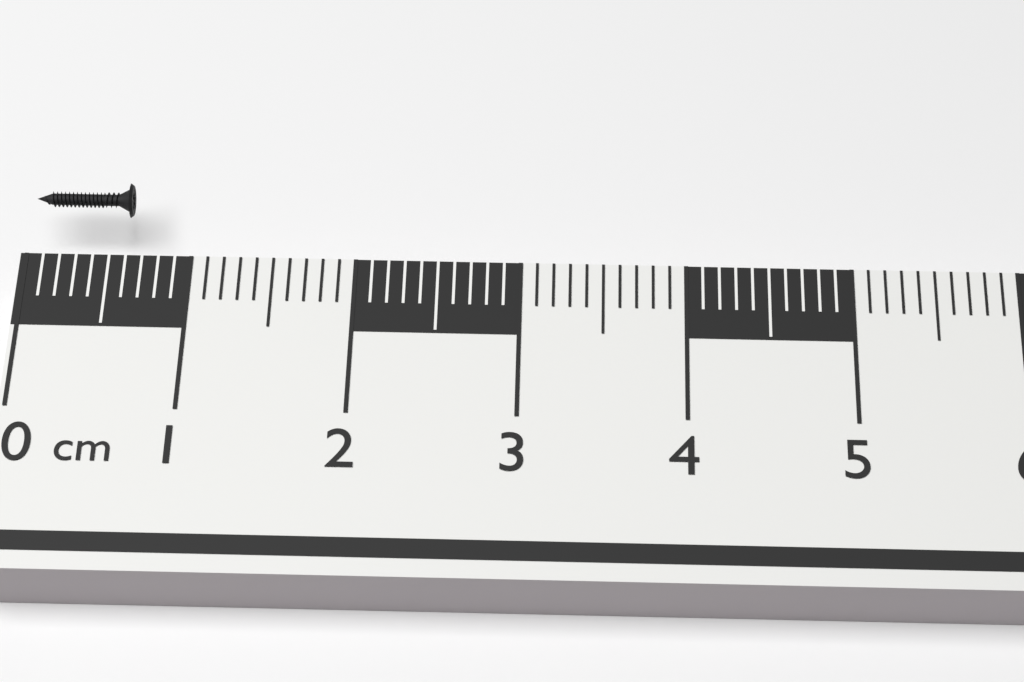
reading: 0.6 cm
